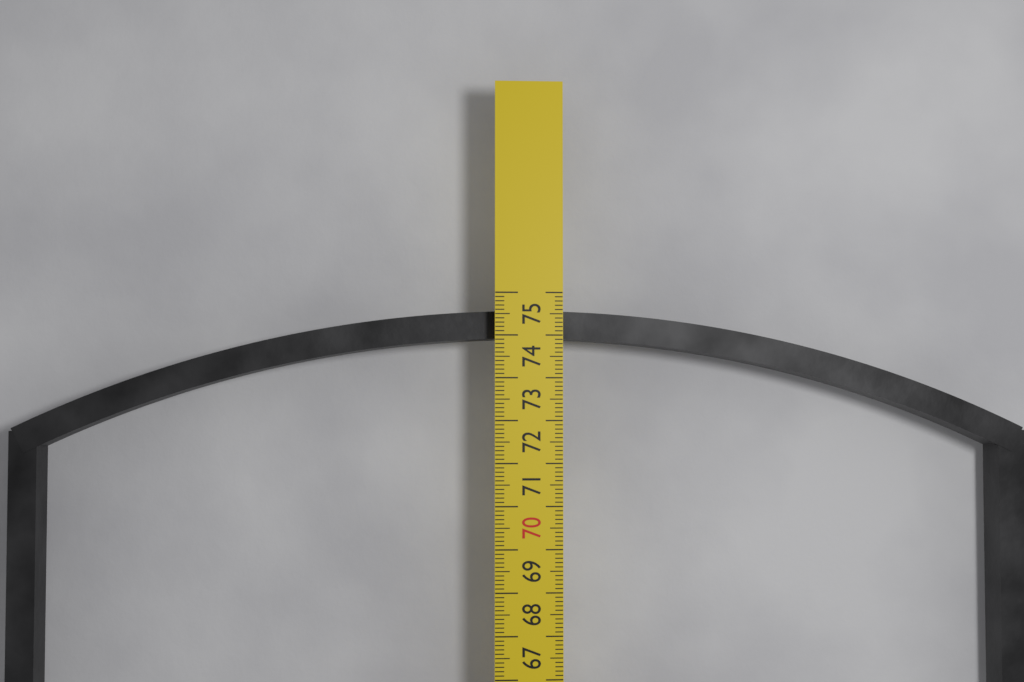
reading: 74.6 cm
